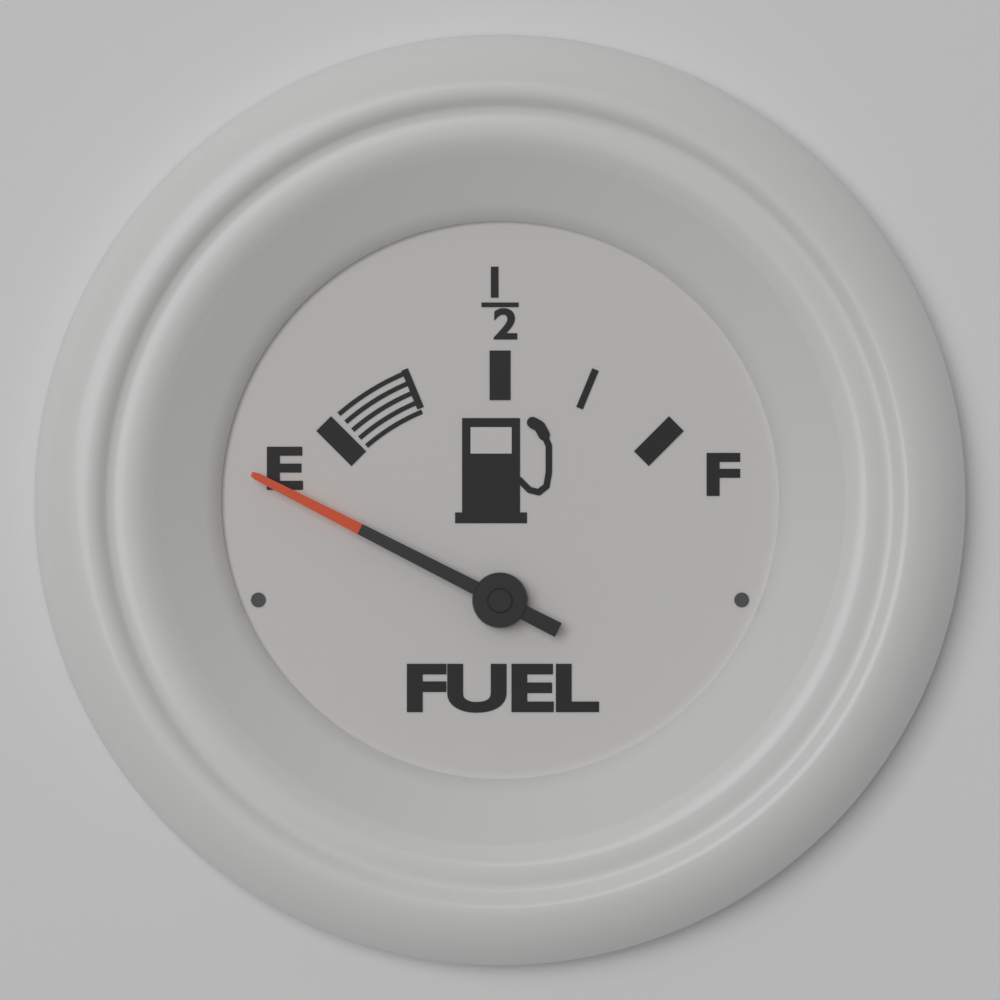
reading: -0.20 (no unit)
